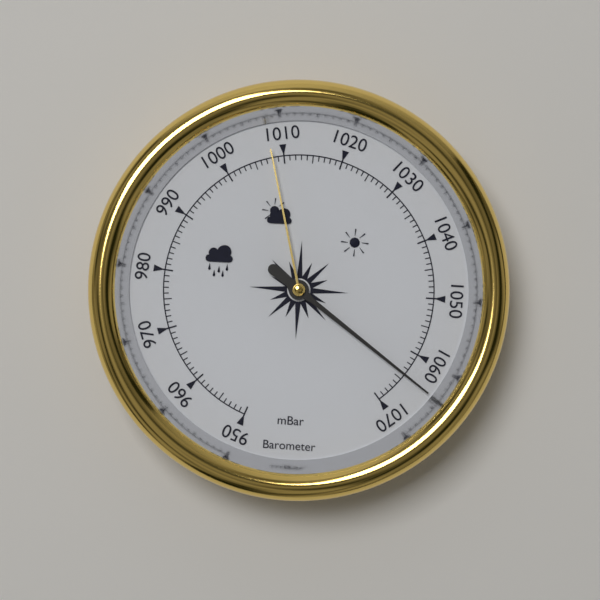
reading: 1064 mbar
